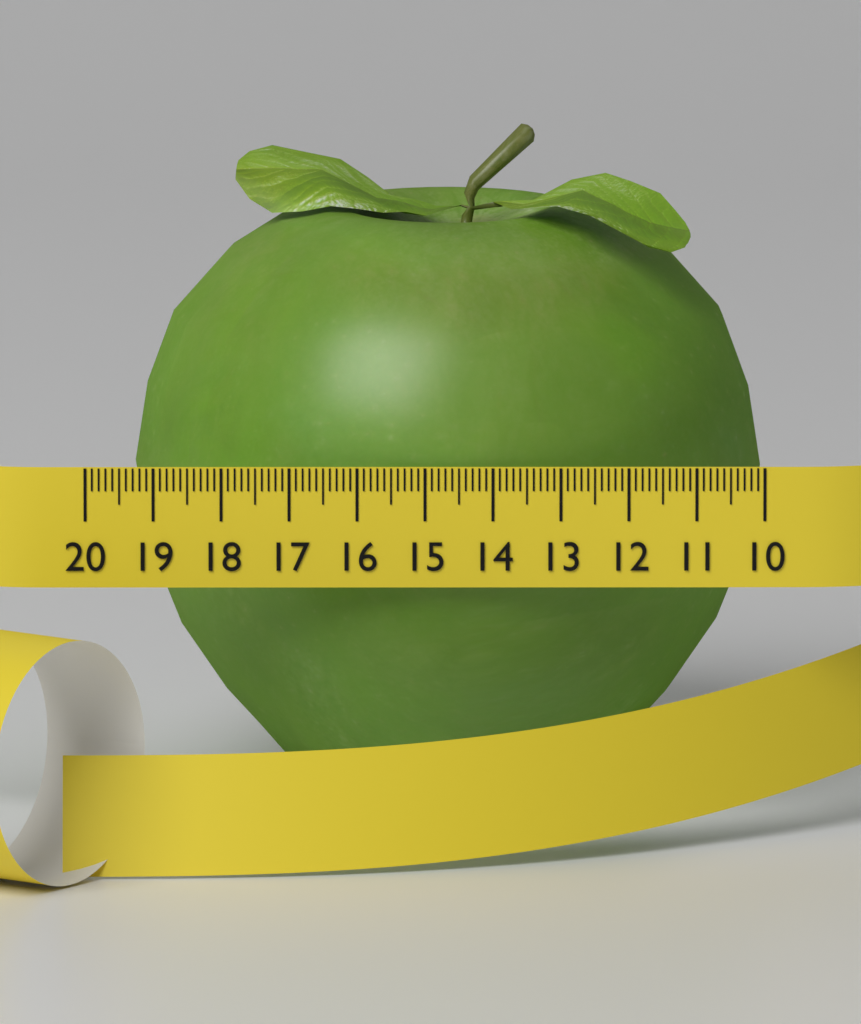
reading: 19.3 (no unit)
